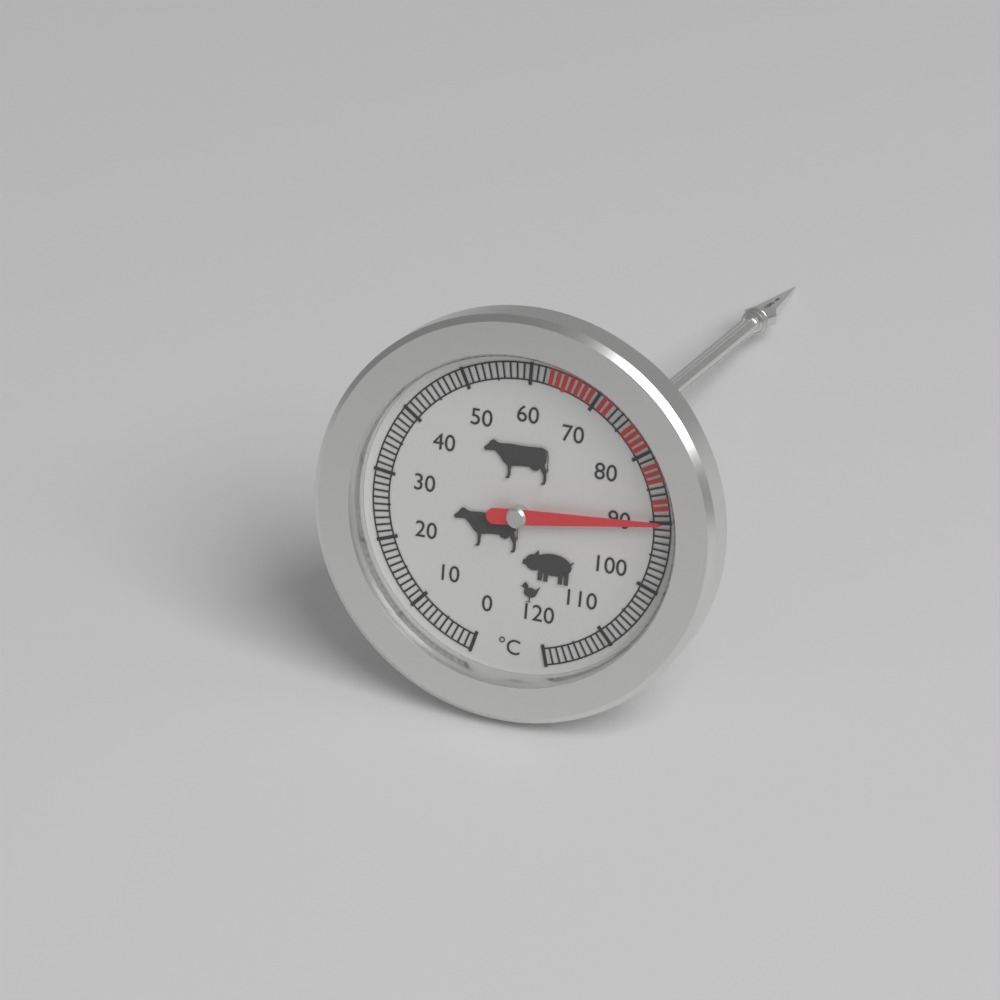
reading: 90 °C
